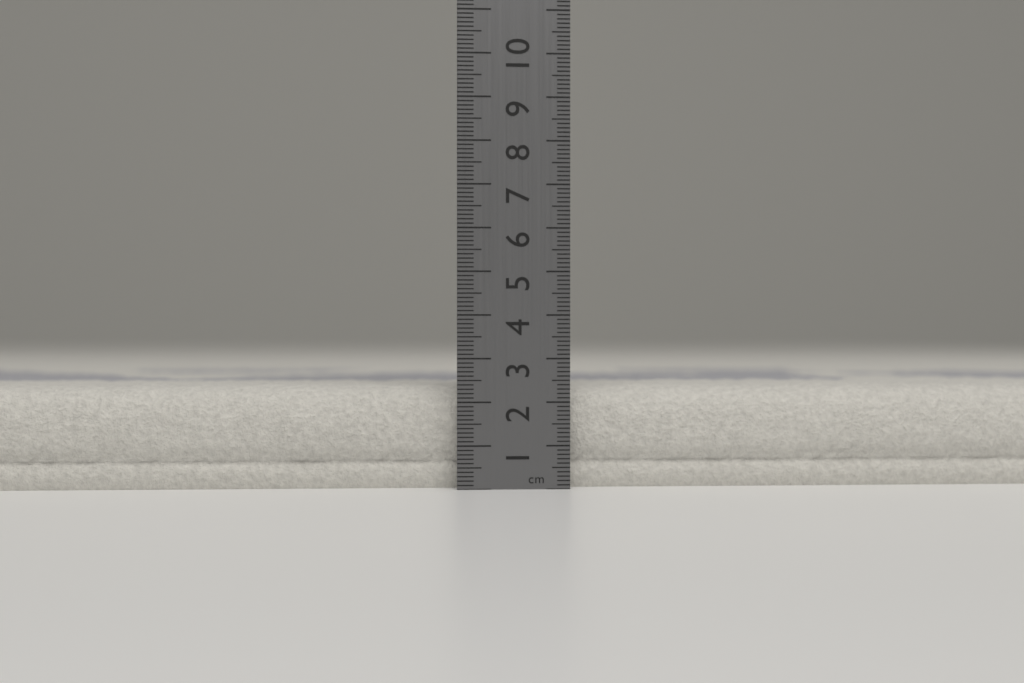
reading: 2.4 cm
